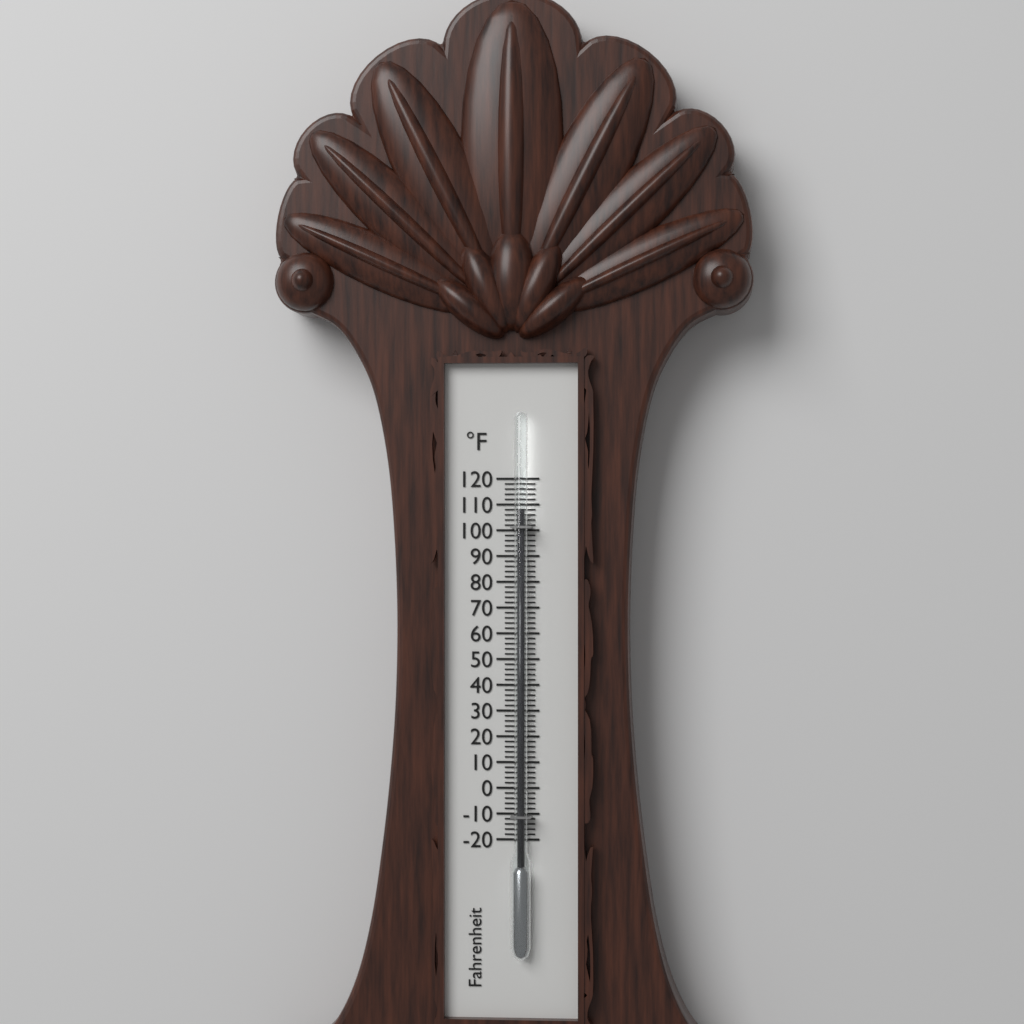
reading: 108 °F
